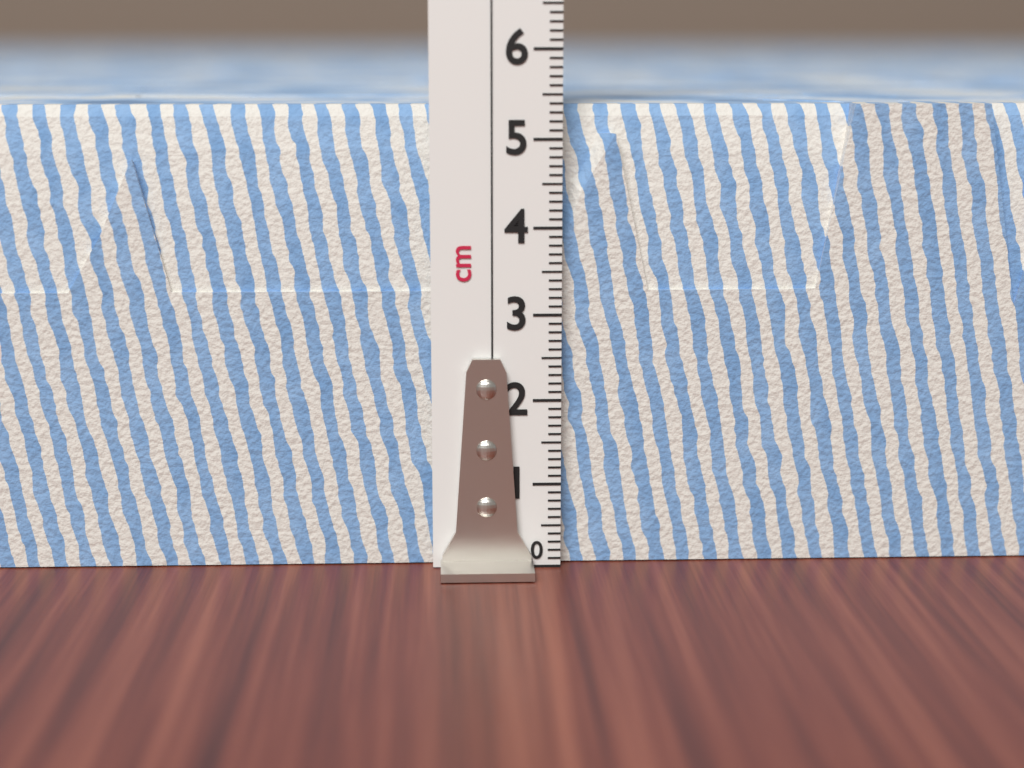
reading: 5.4 cm
